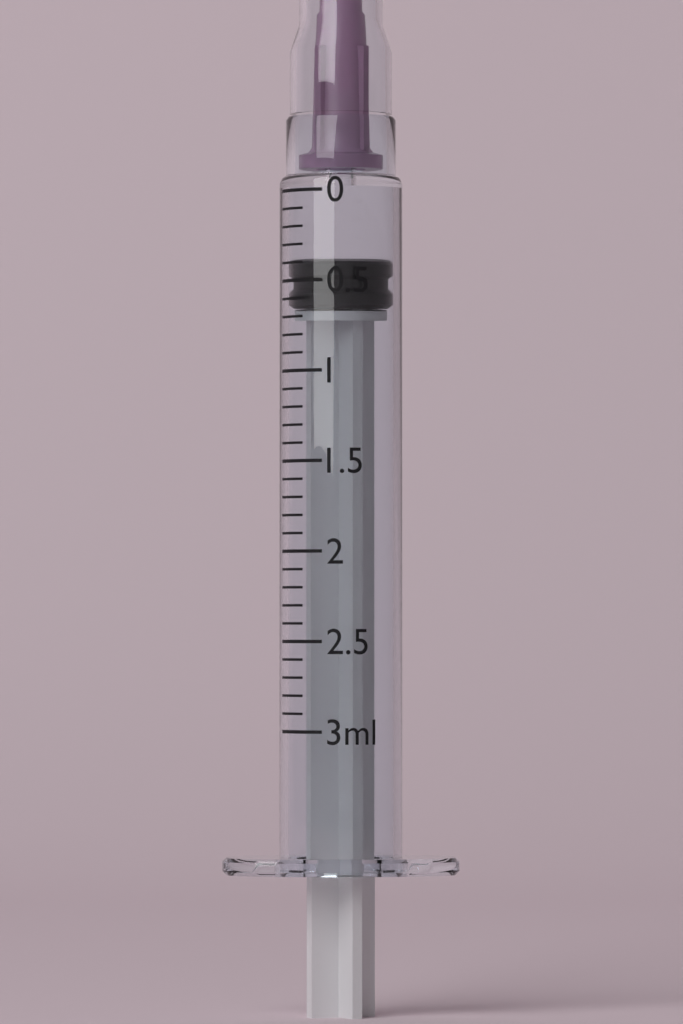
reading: 0.4 ml
